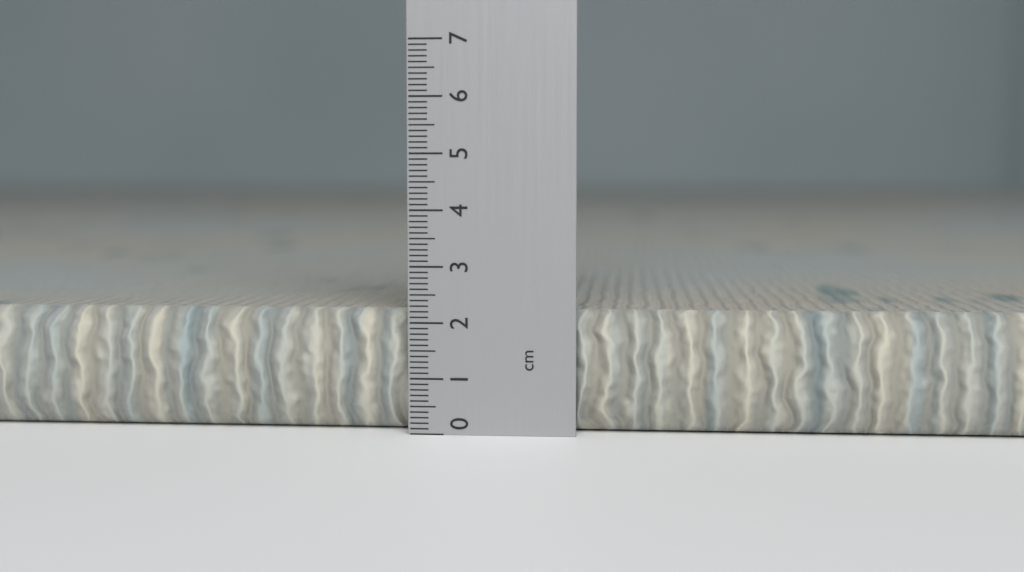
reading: 2.2 cm
